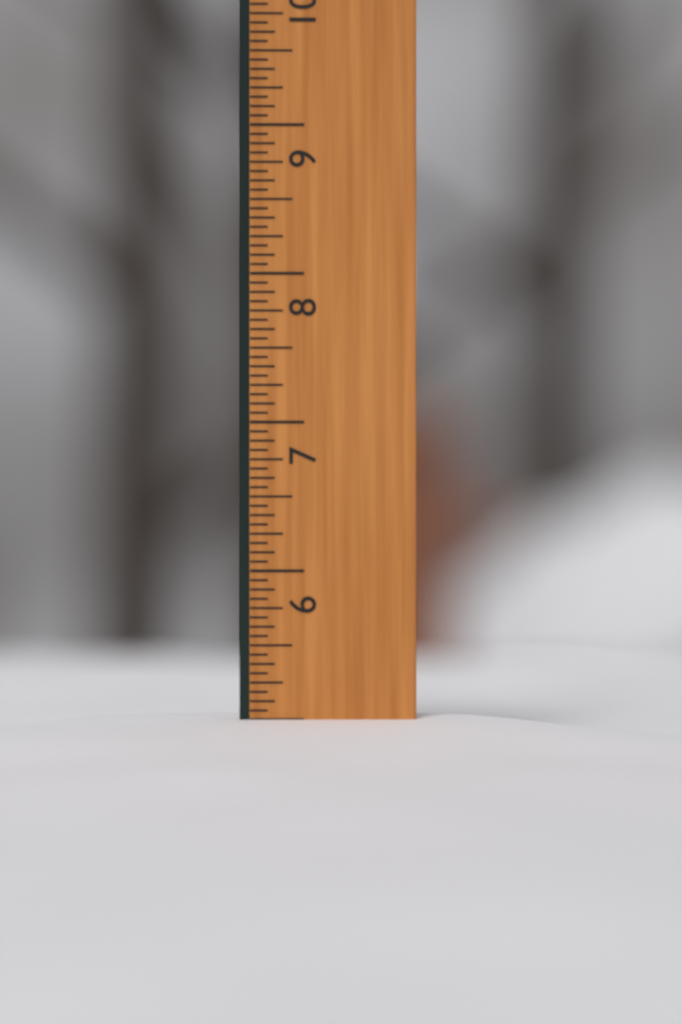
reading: 5.0000 in
